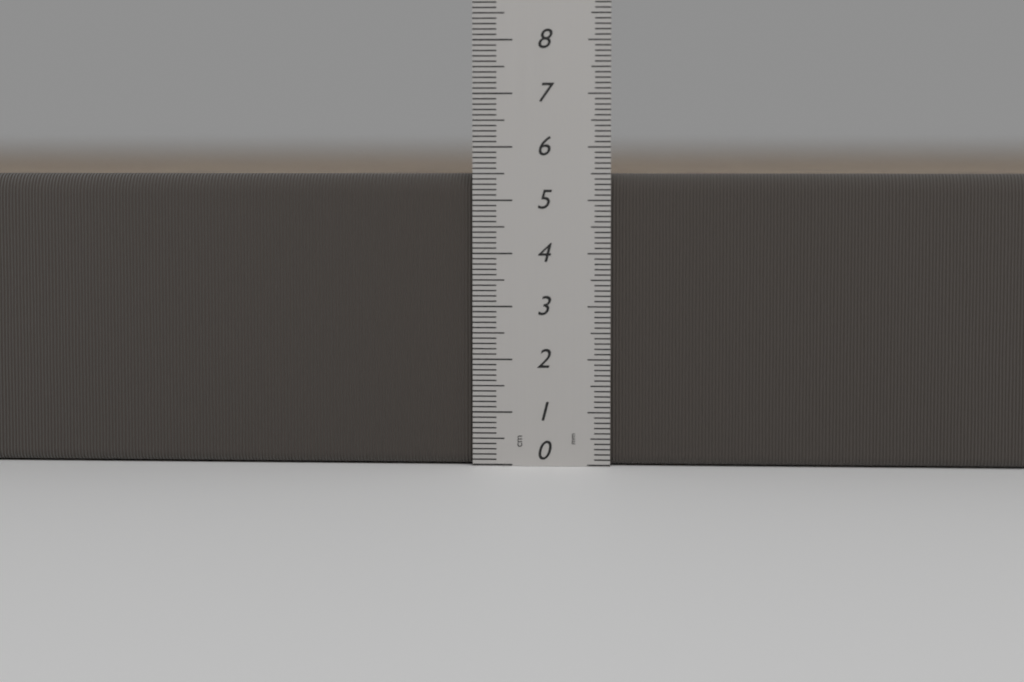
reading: 5.5 cm
